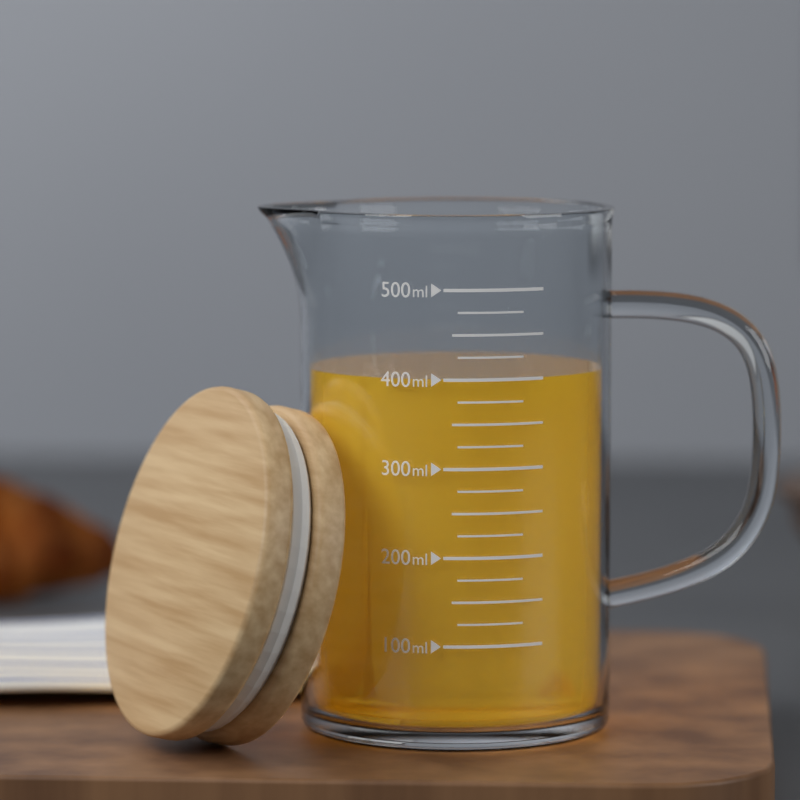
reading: 400 ml
